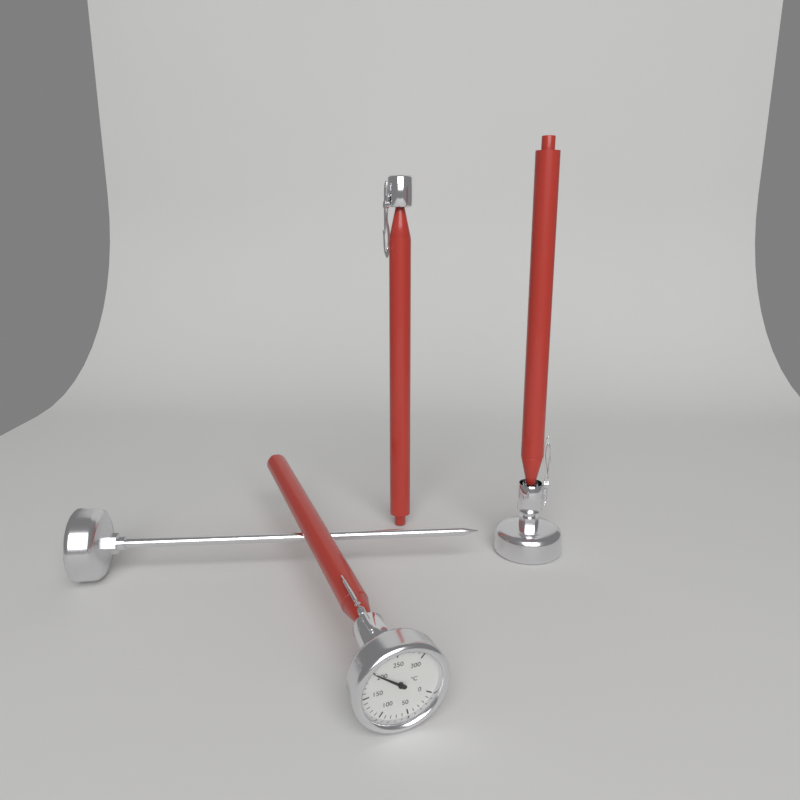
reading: 200 °C
